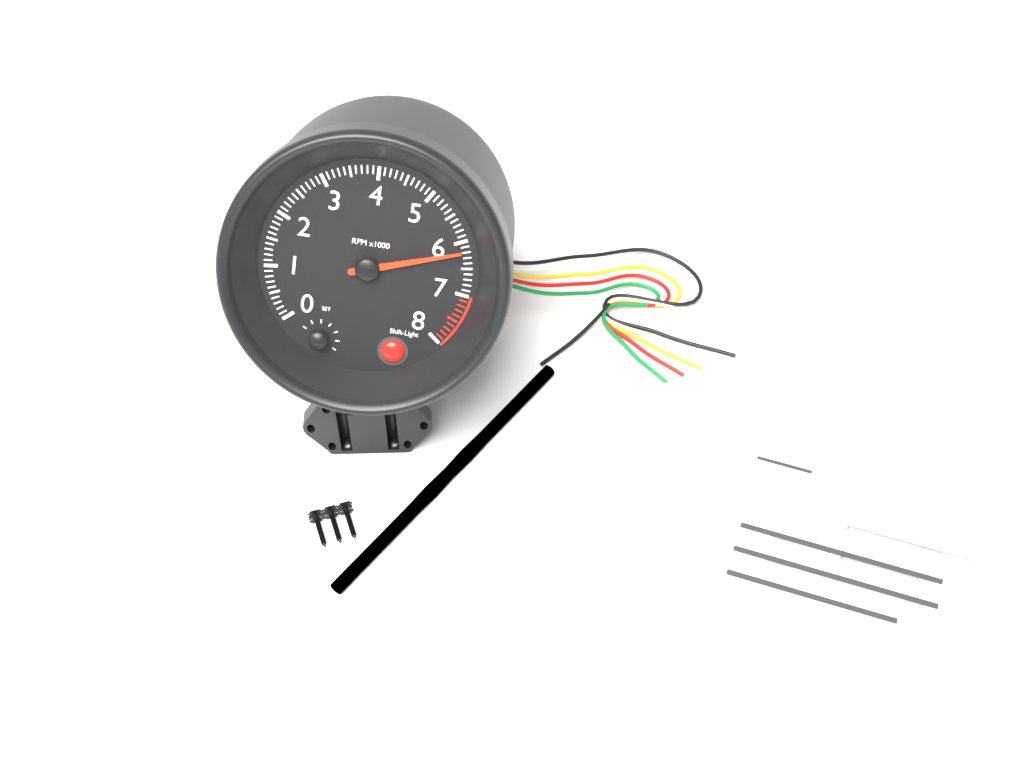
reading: 6200 RPM
